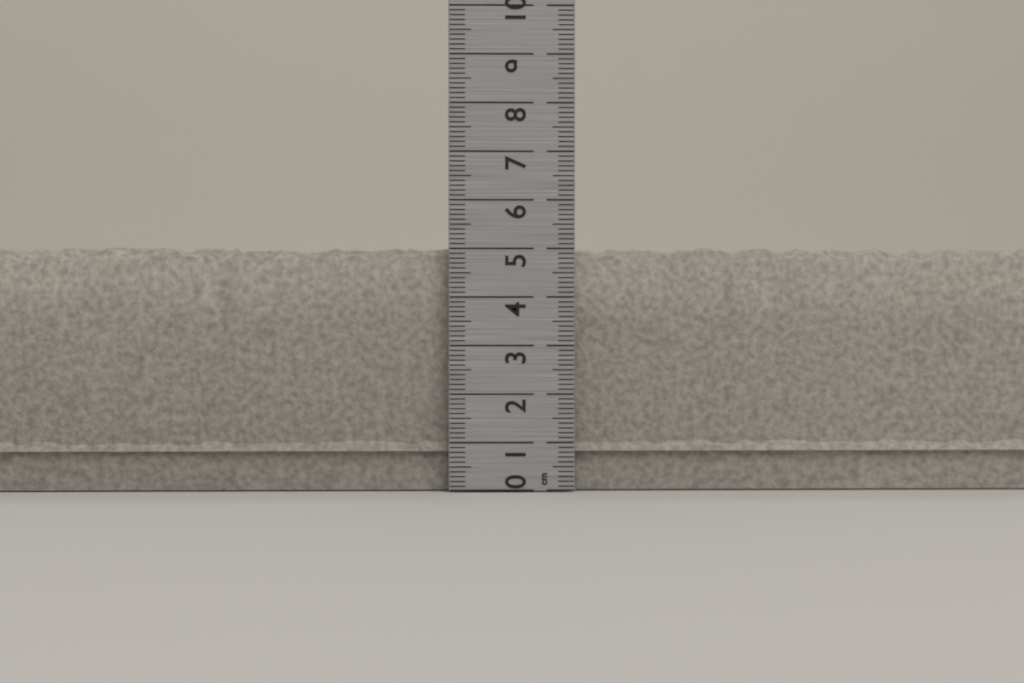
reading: 5.1 cm
